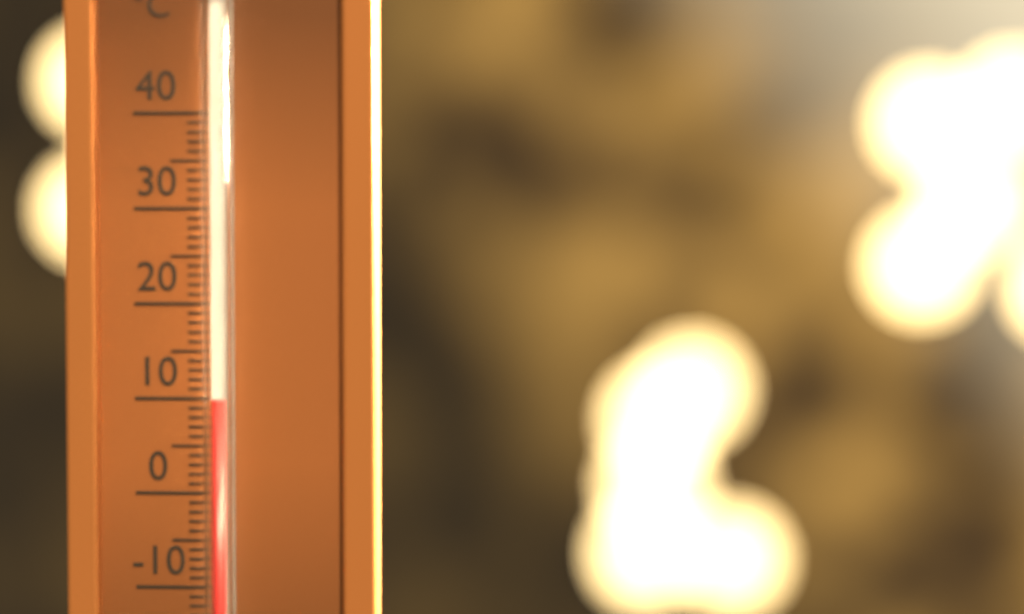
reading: 10 °C
